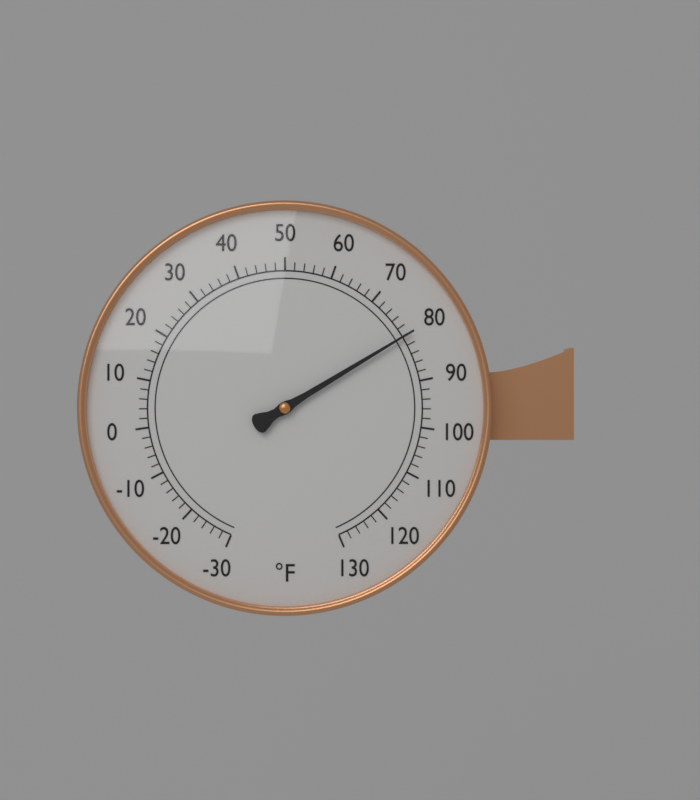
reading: 80 °F
